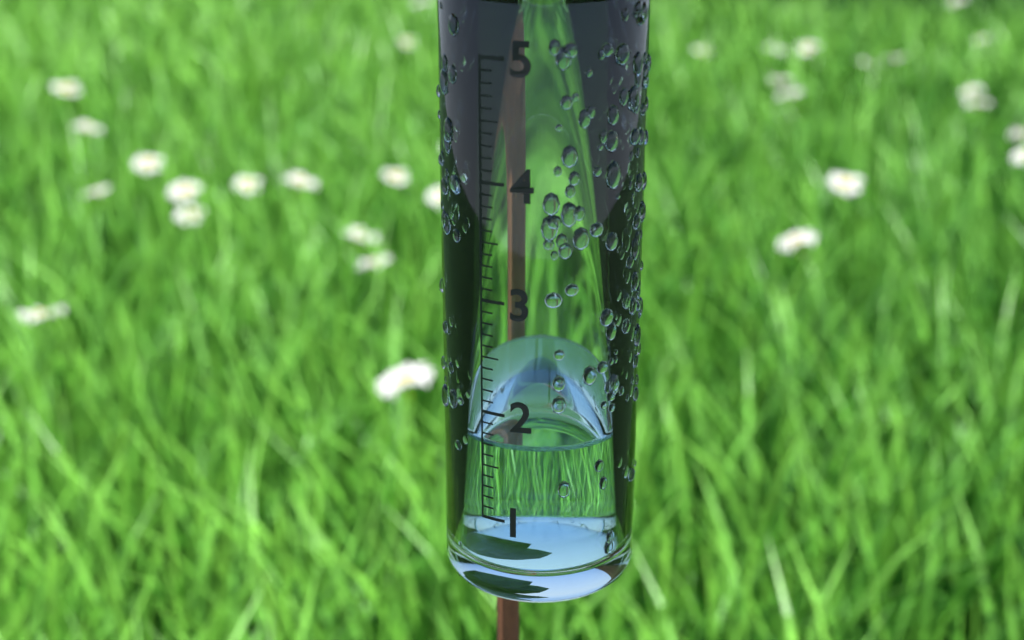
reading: 1.7 (no unit)
